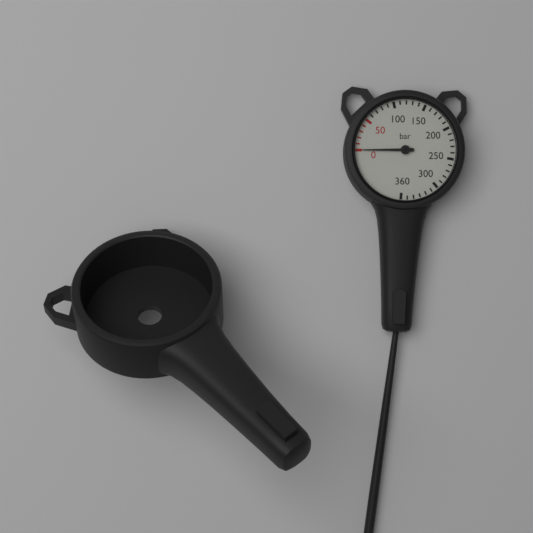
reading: 0 bar
